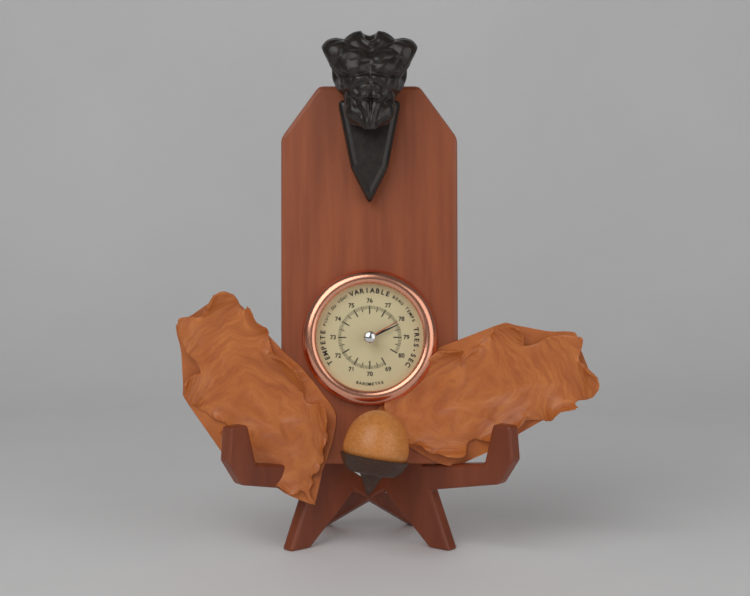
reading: 78.2 (no unit)
